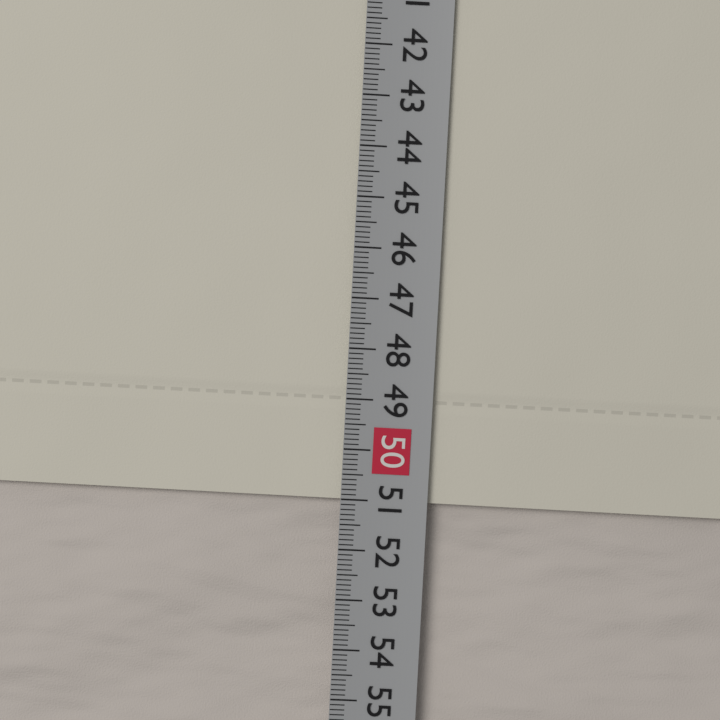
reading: 51.0 cm
